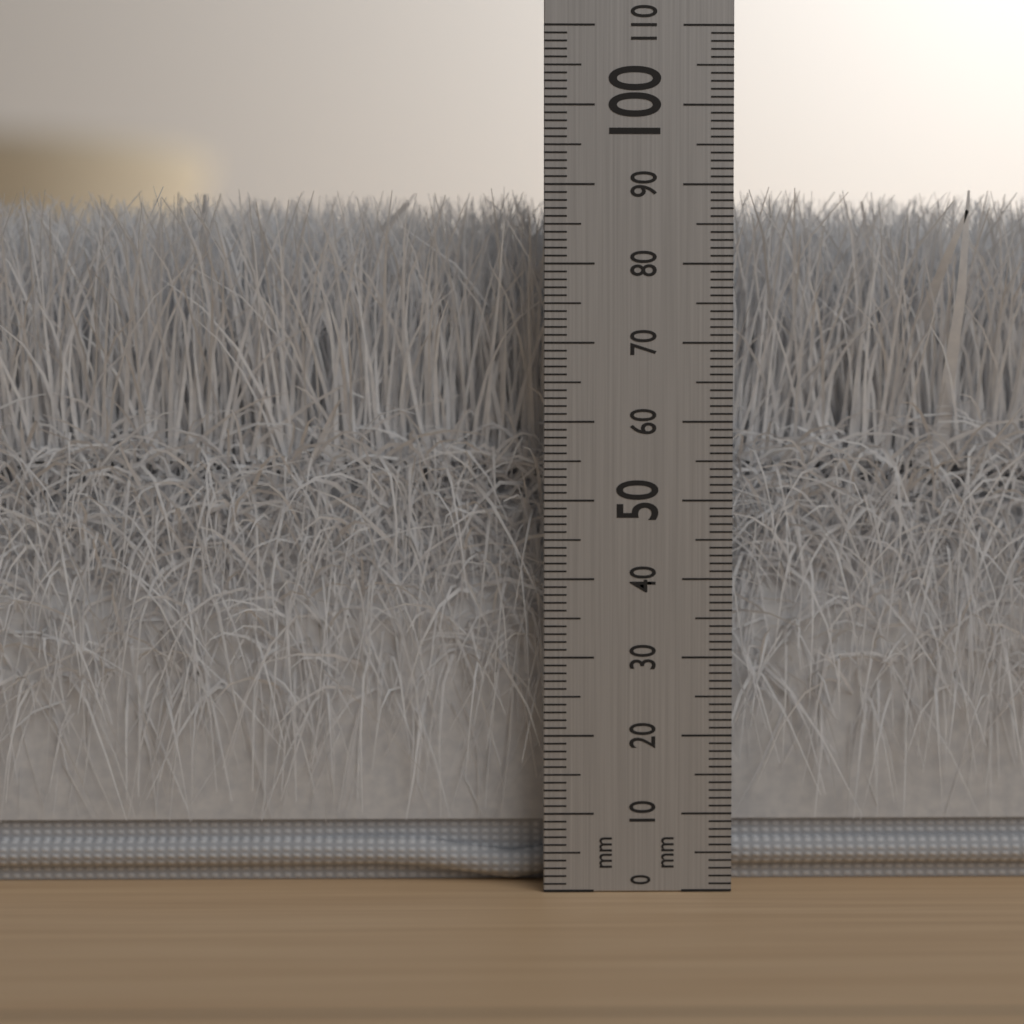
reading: 90 mm
